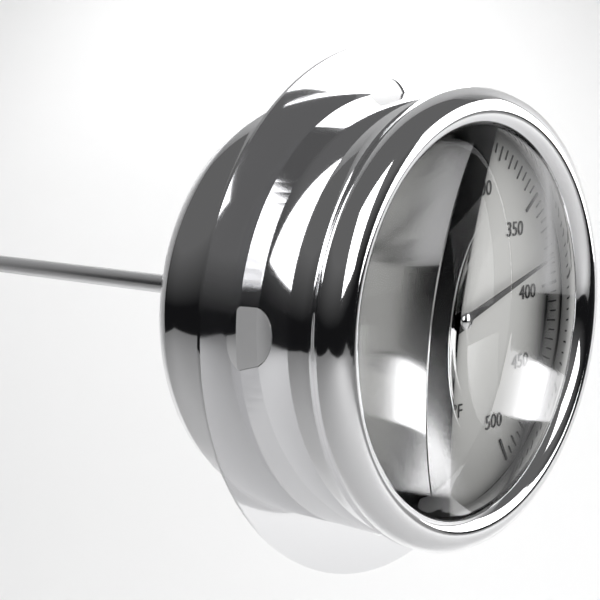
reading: 385 °F
